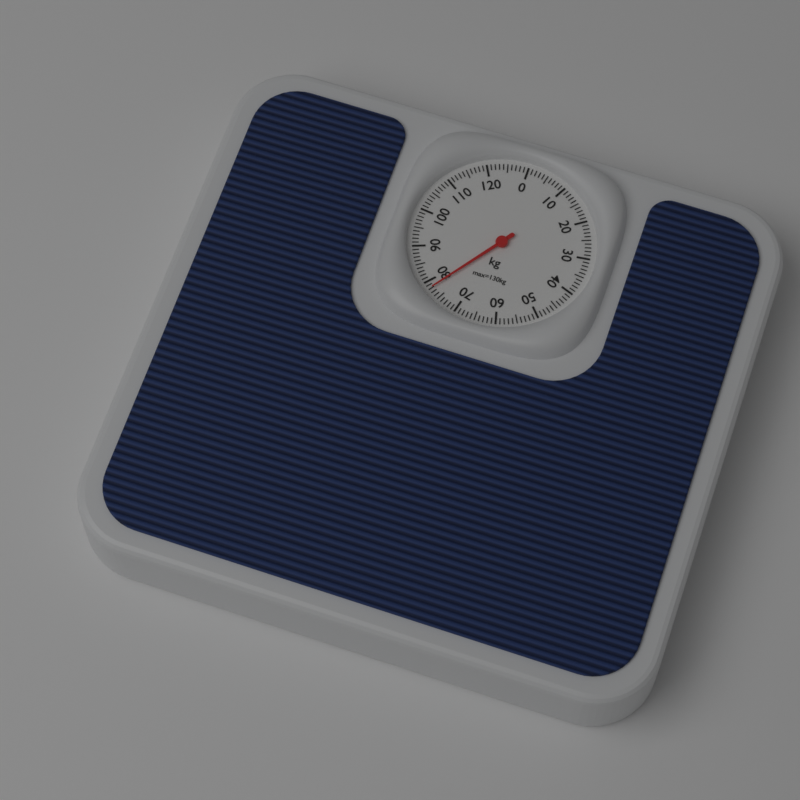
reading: 78 kg
